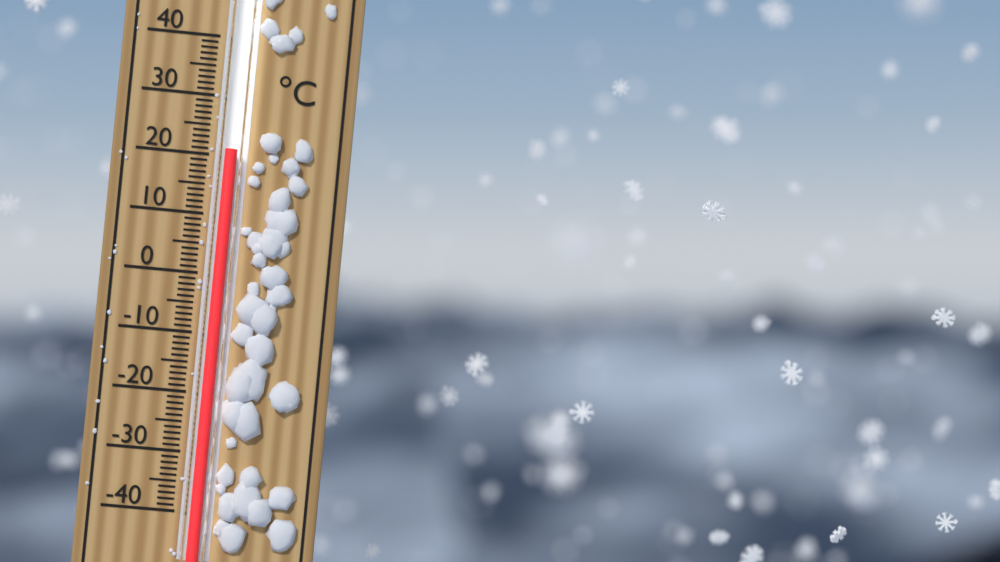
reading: 21 °C
